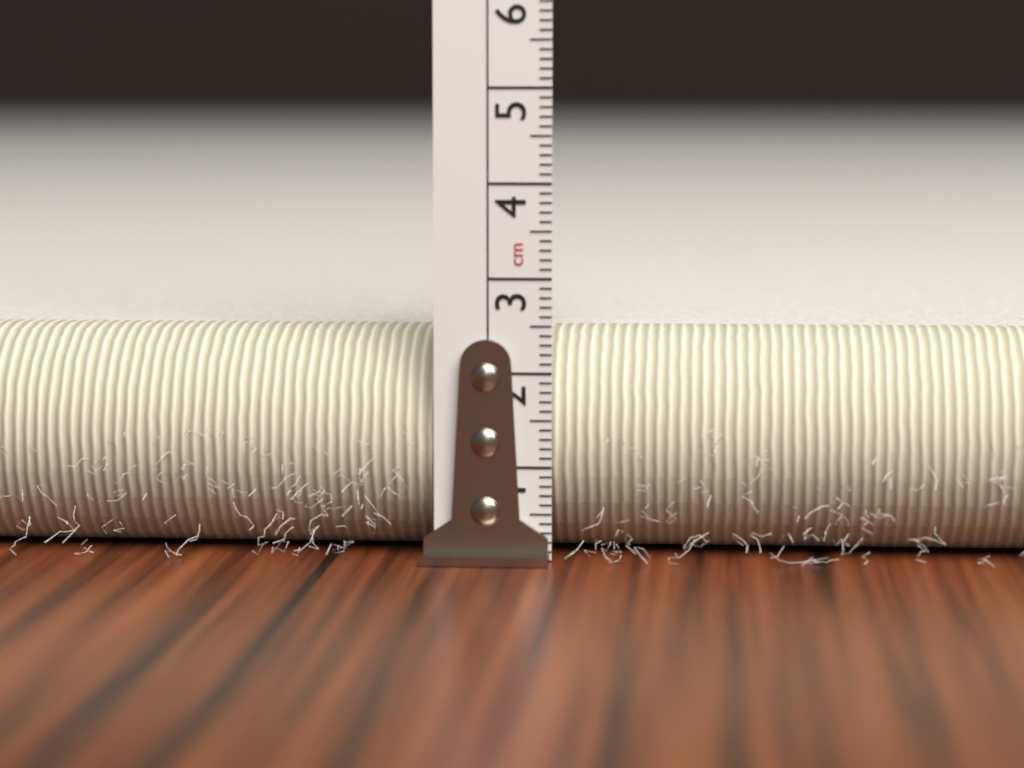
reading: 2.4 cm
